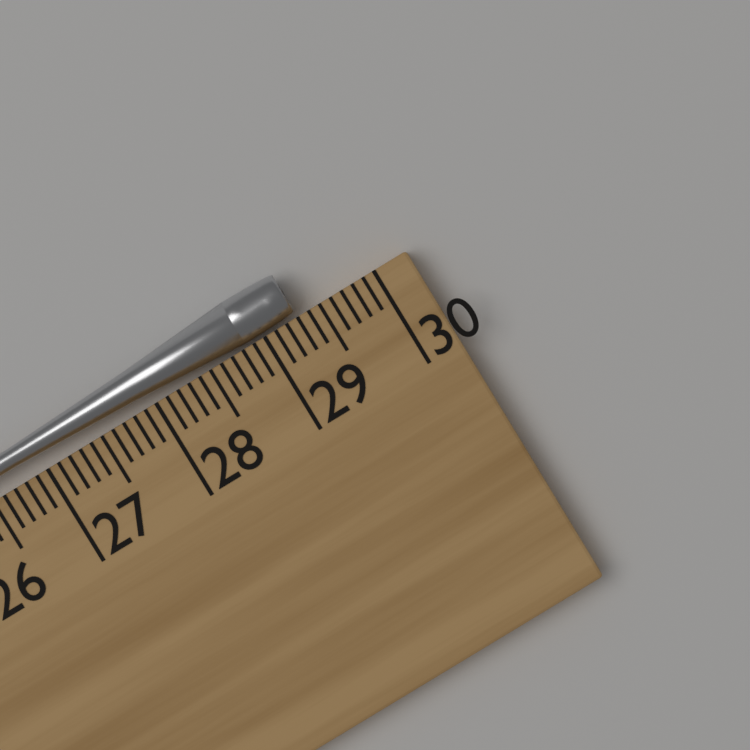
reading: 29.3 cm
